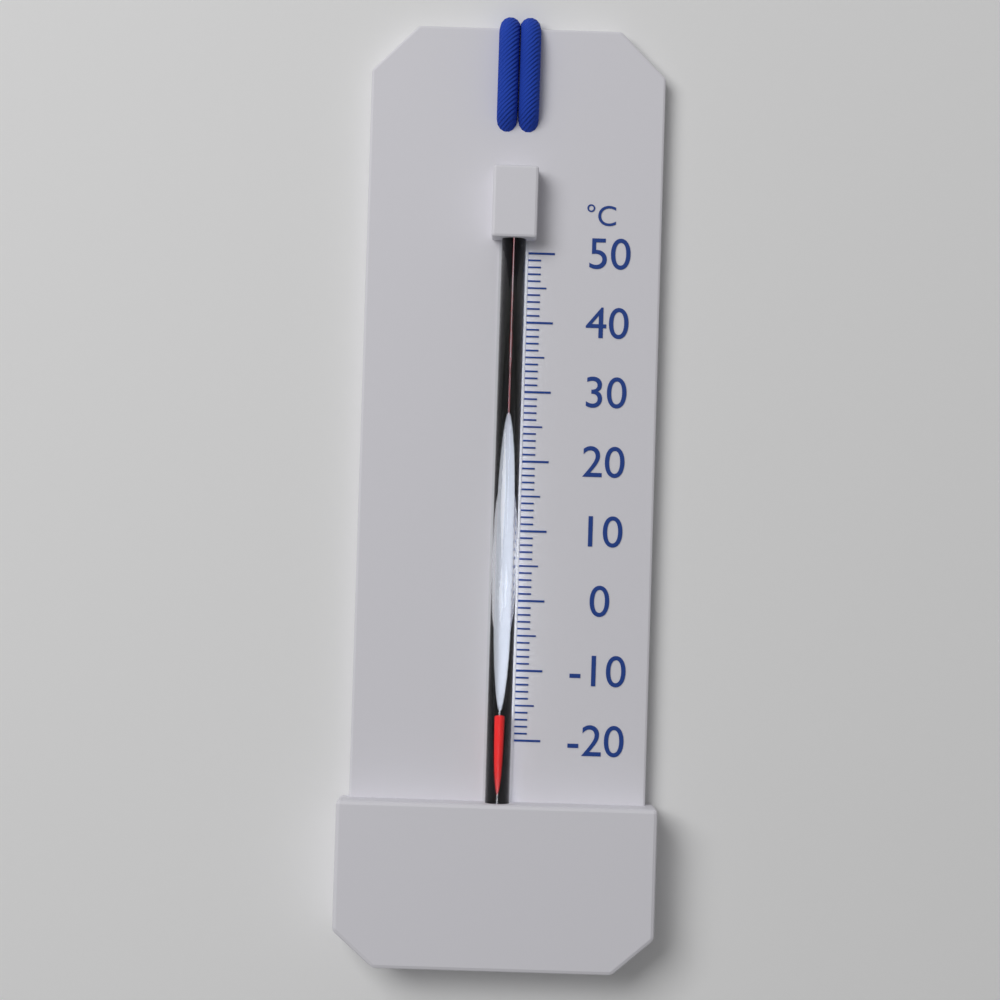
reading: -16 °C
